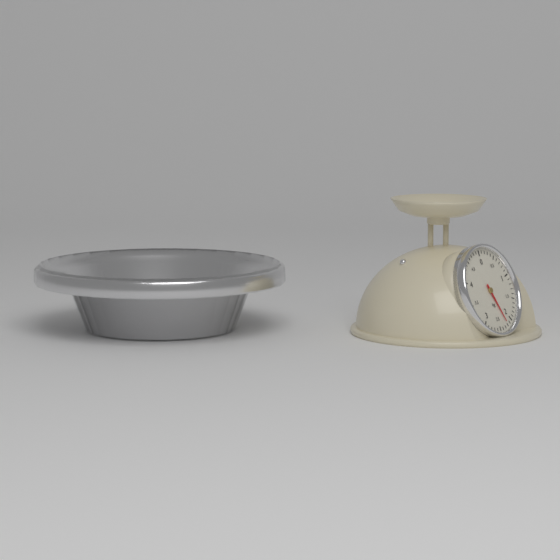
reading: 2.2 kg
